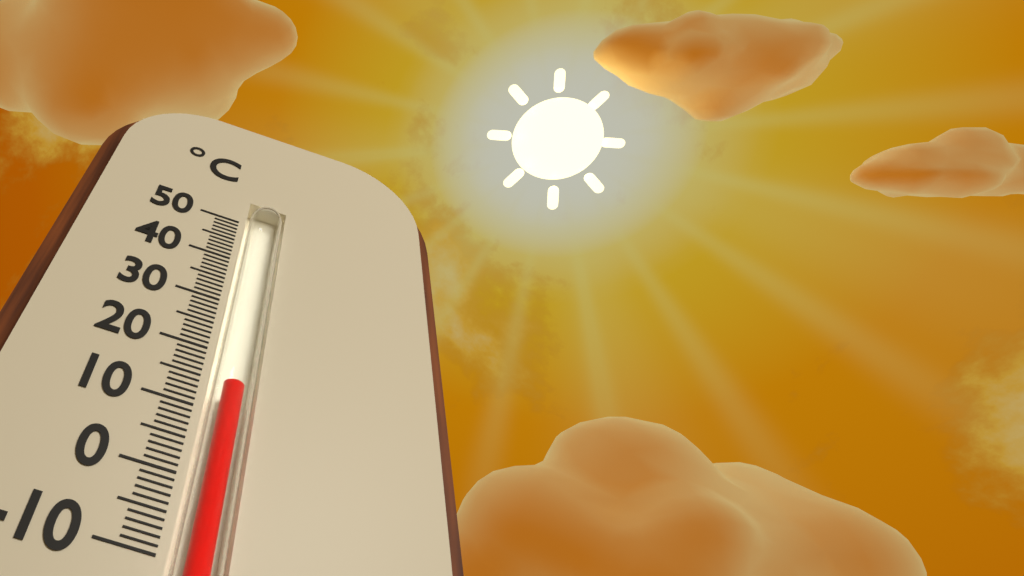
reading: 15 °C
